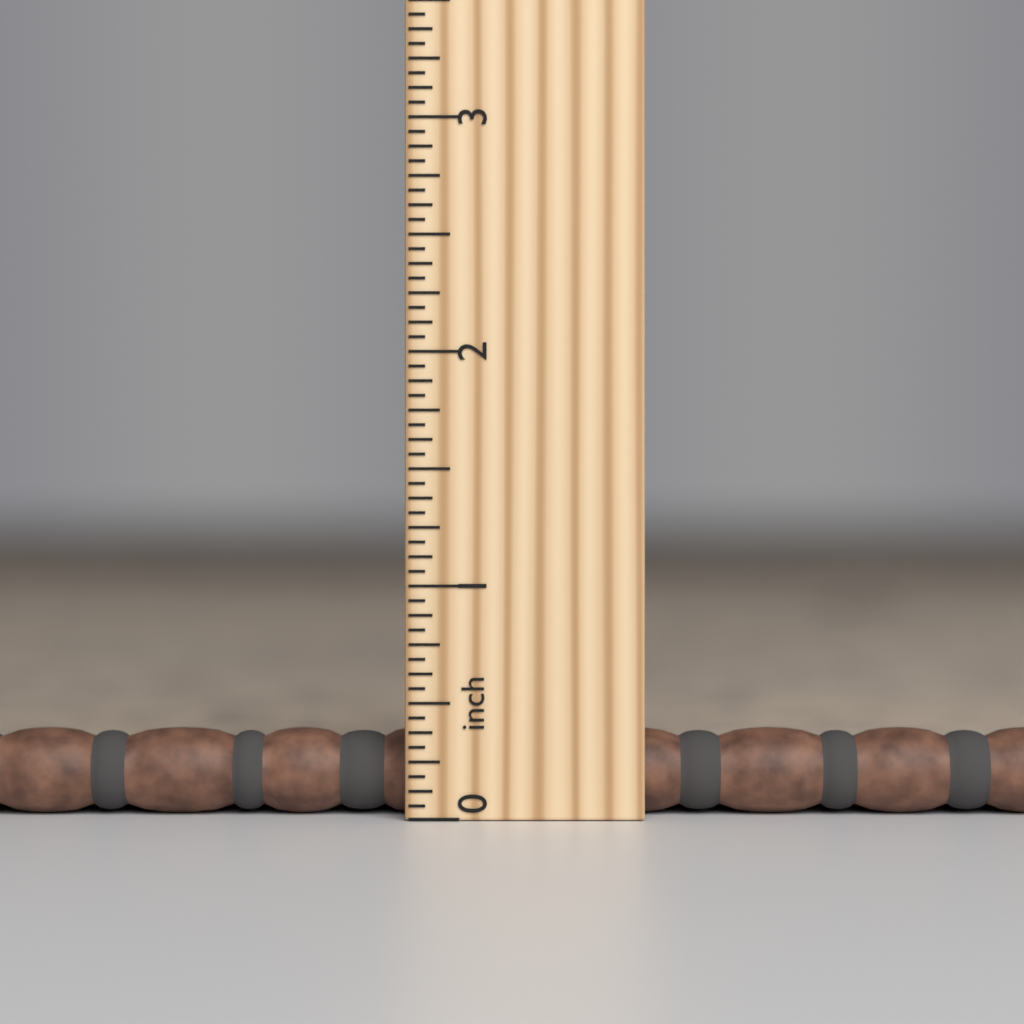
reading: 0.3750 inch
